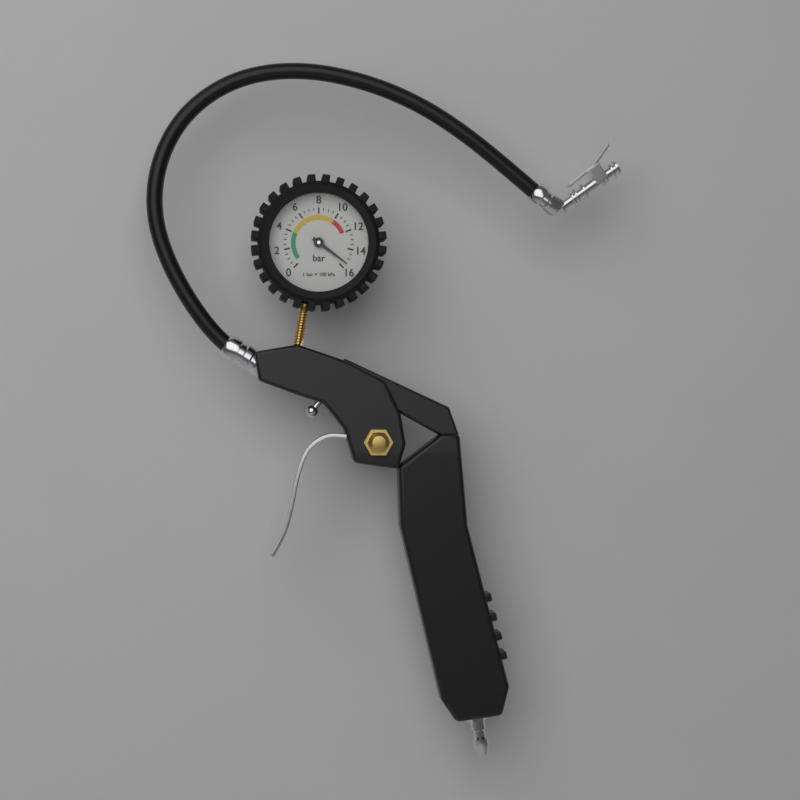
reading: 15.5 bar
